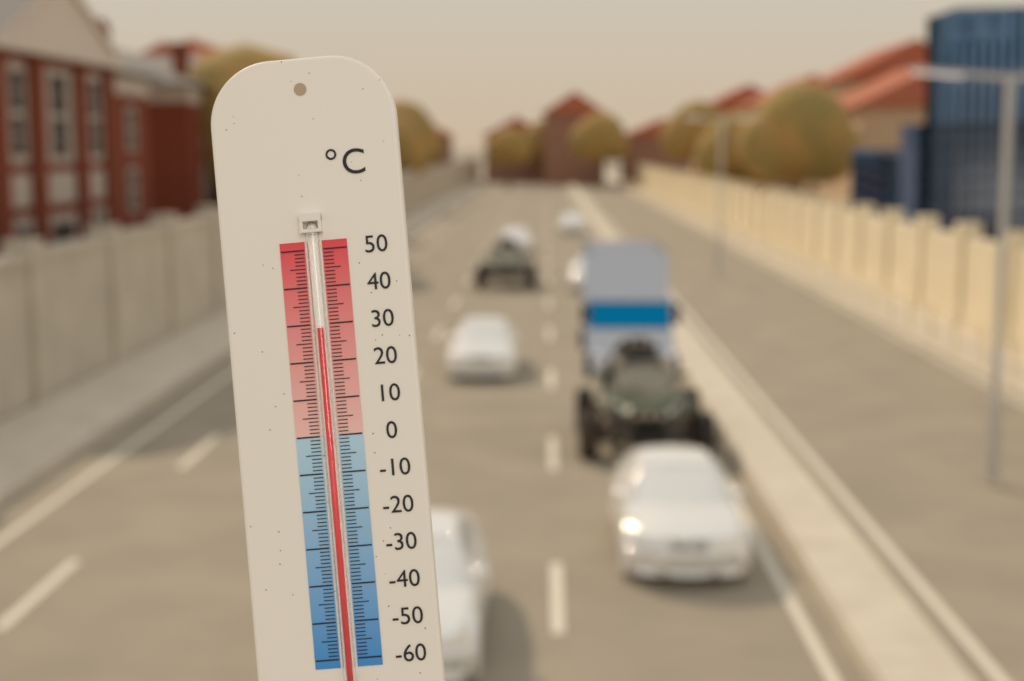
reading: 29 °C
